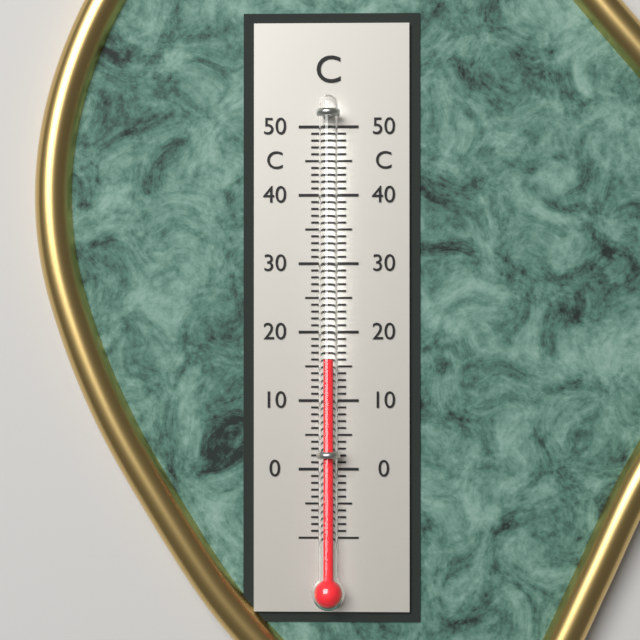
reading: 16 °C
